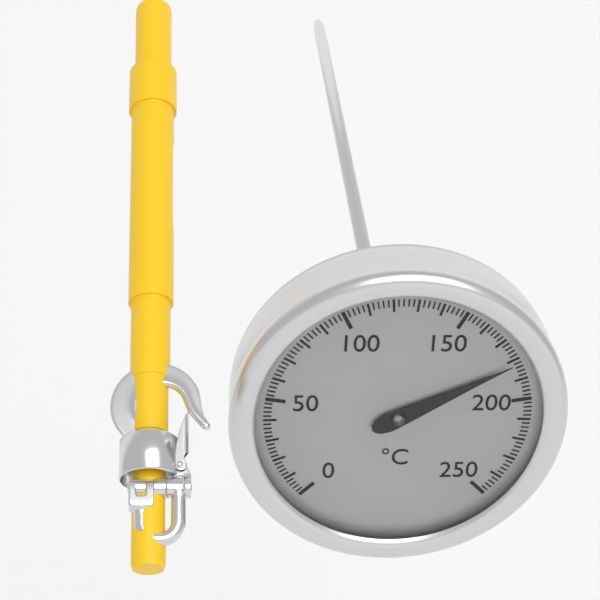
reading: 182 °C
